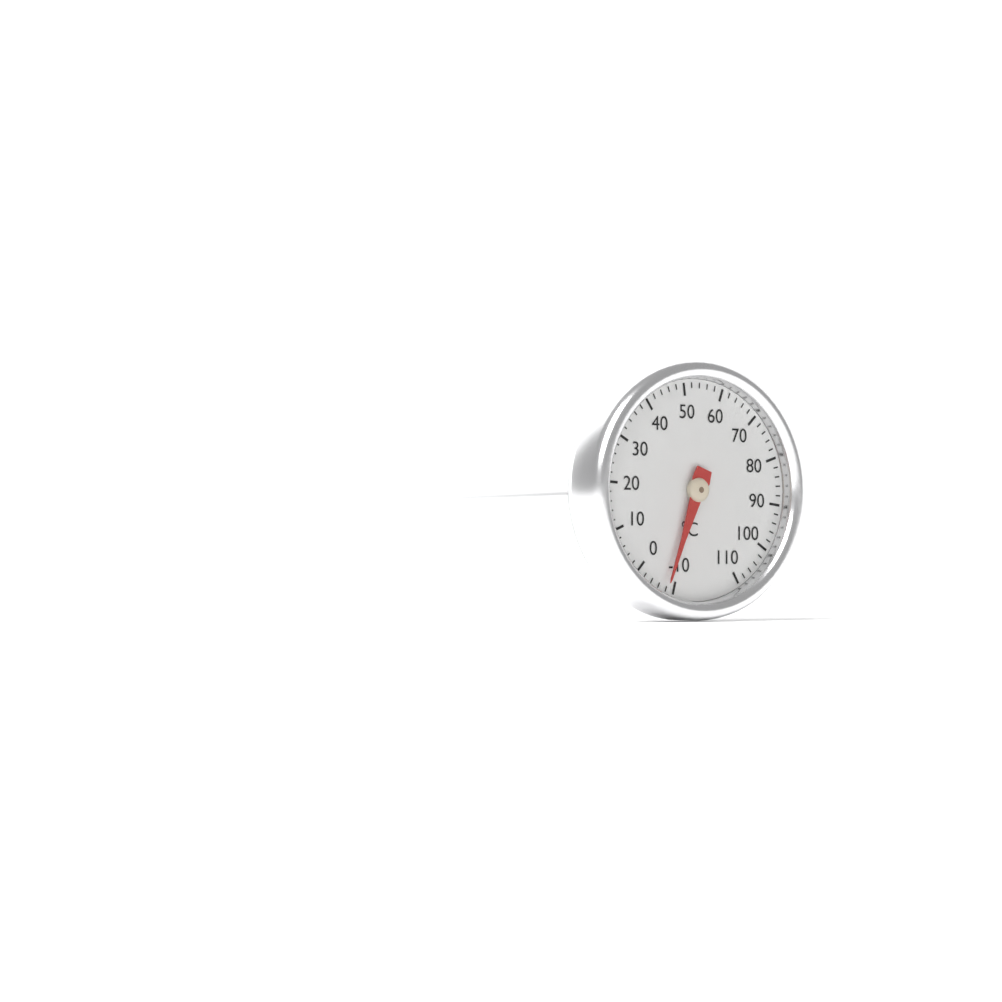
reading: -8 °C
